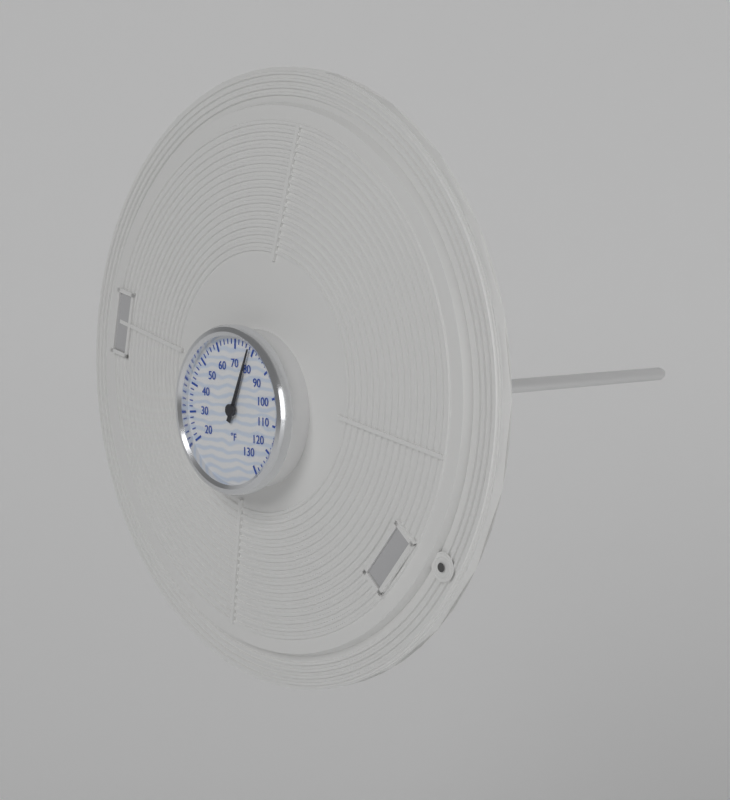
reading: 78 °F
